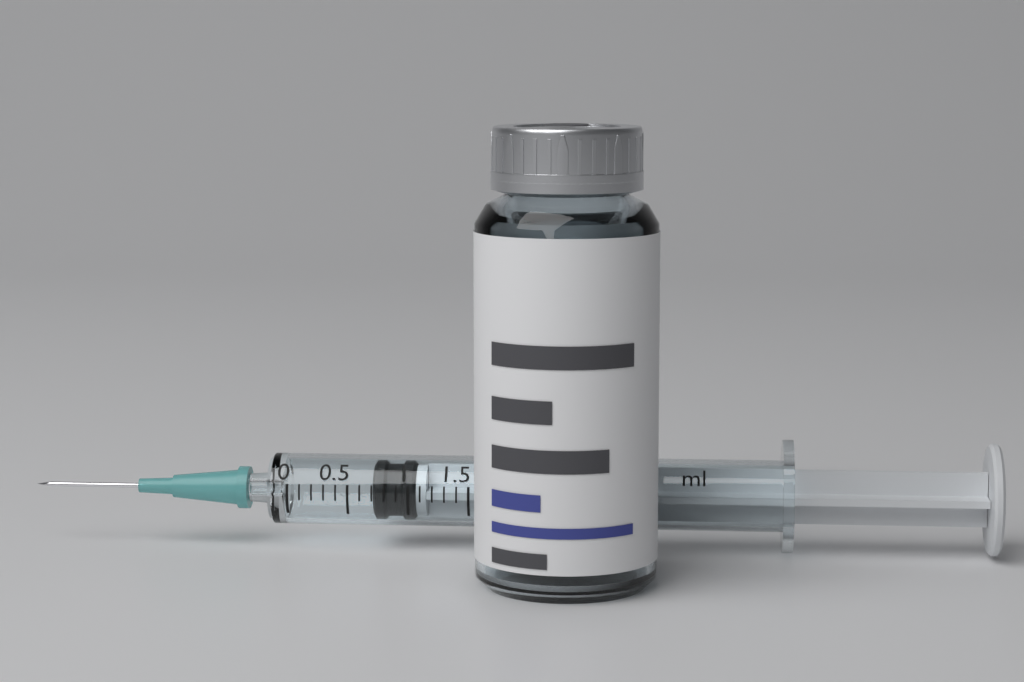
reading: 0.7 ml
